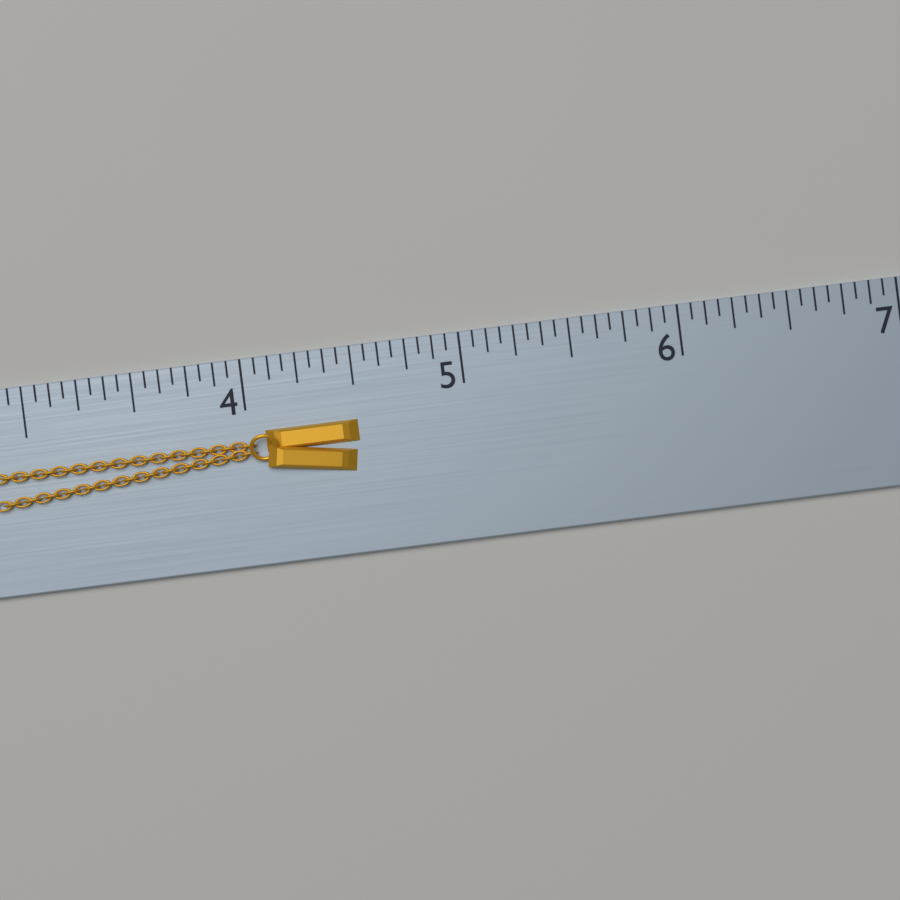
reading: 4.5000 (no unit)
